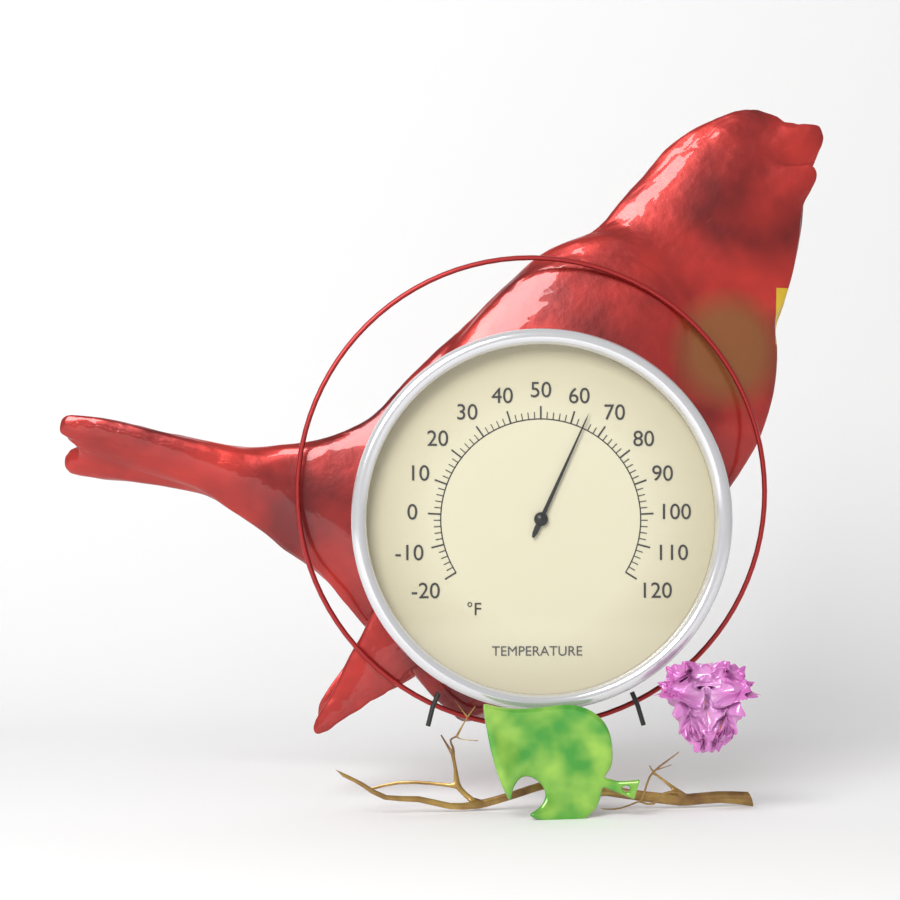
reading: 64 °F
